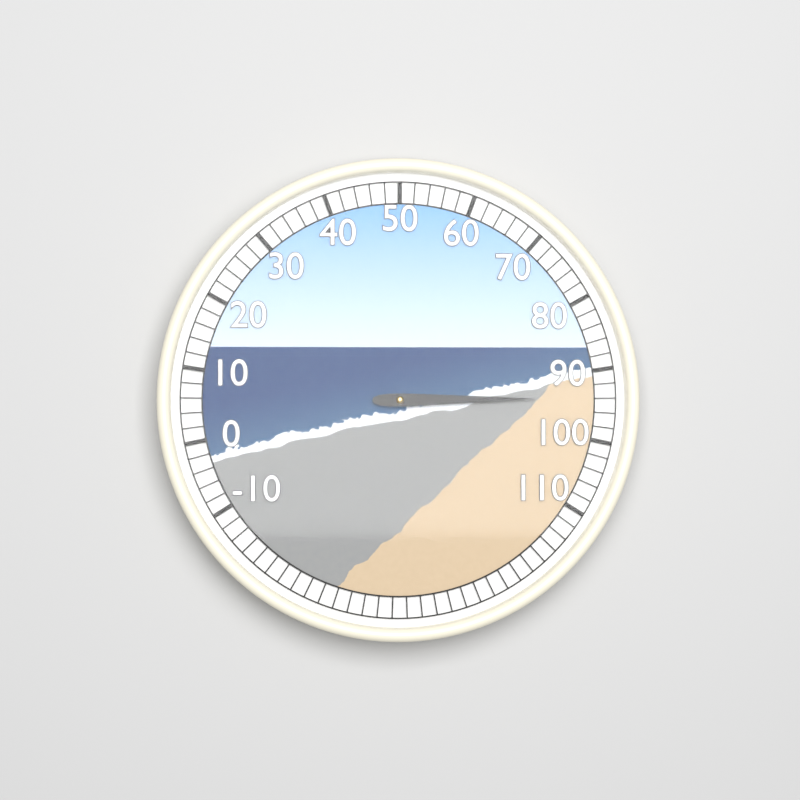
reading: 94 (no unit)
